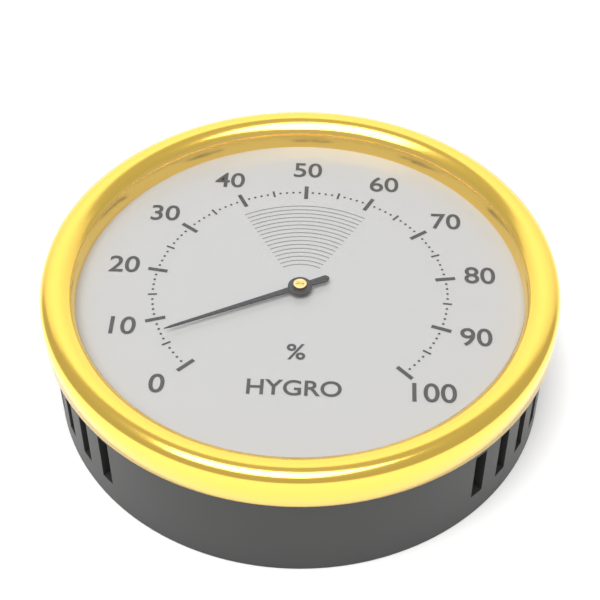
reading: 7 %
